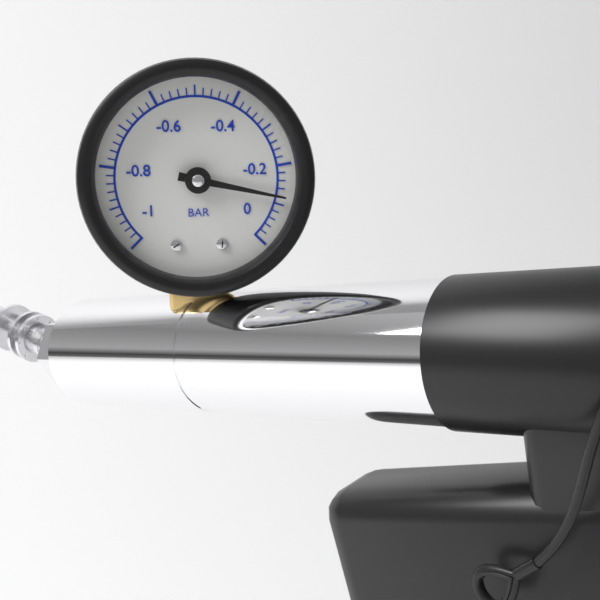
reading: -0.12 bar
